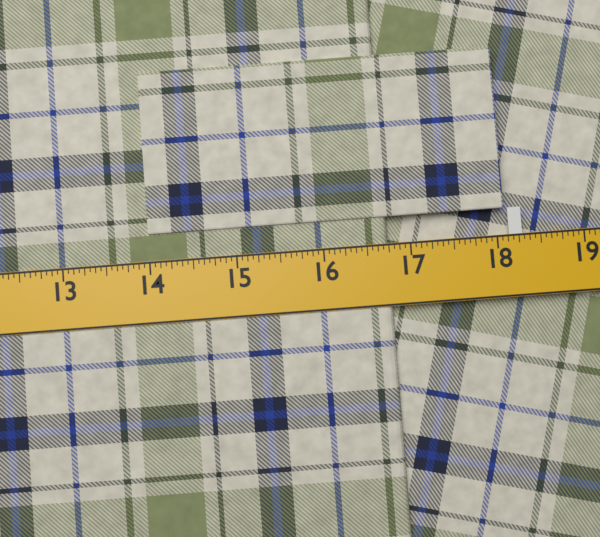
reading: 16.7500 in
